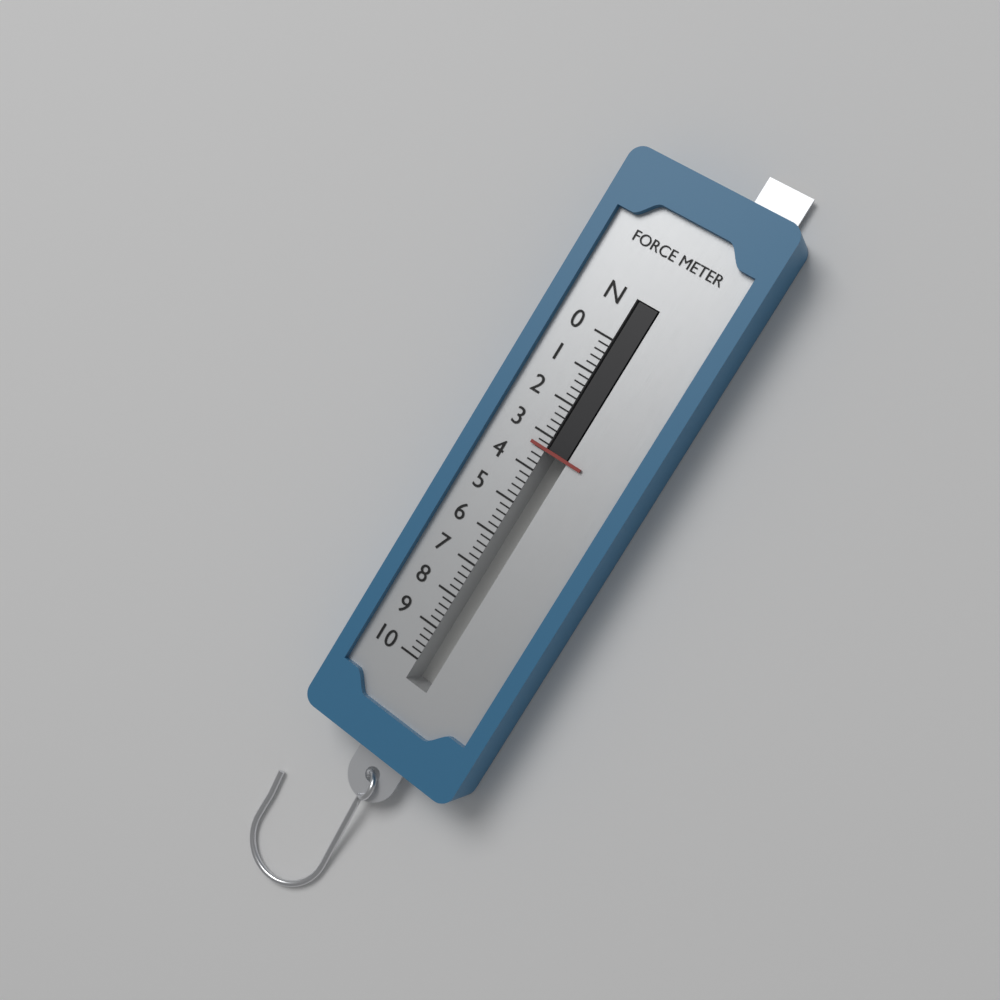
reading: 3.4 N
